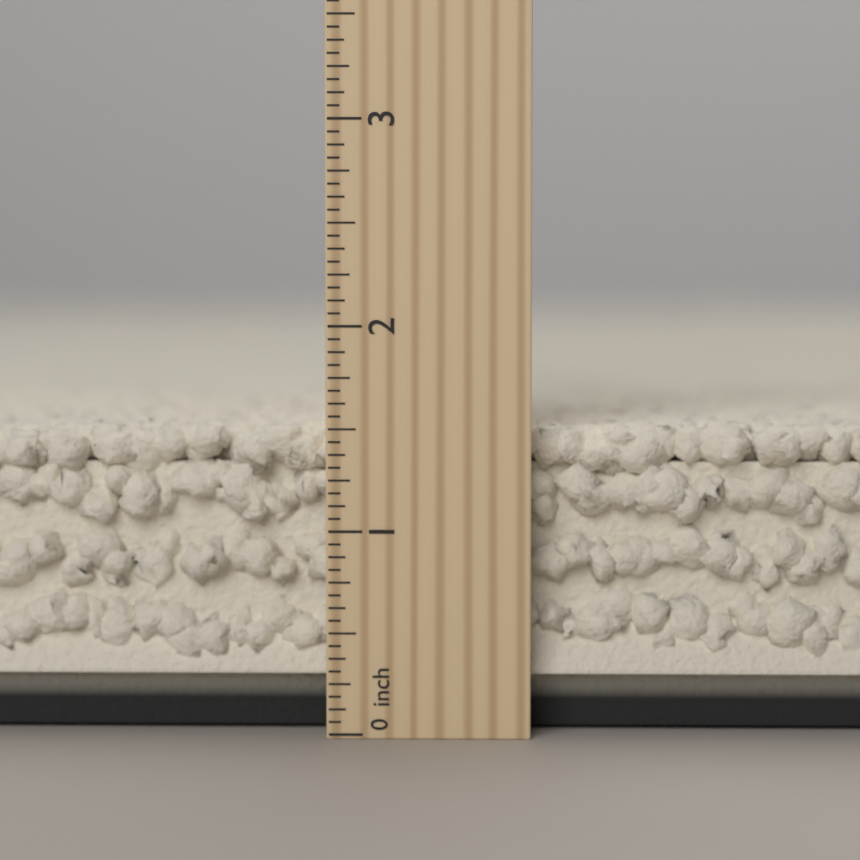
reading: 1.5000 inch
